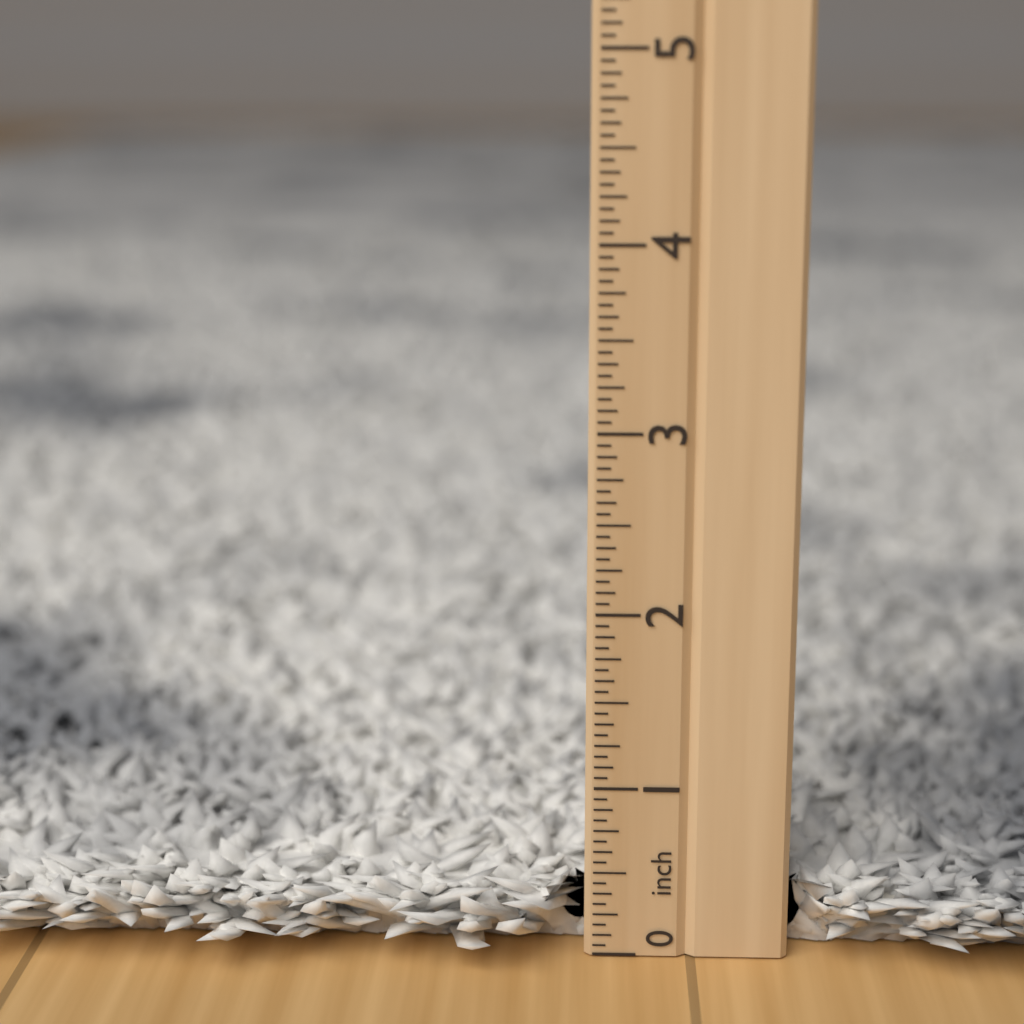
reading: 0.5000 inch
